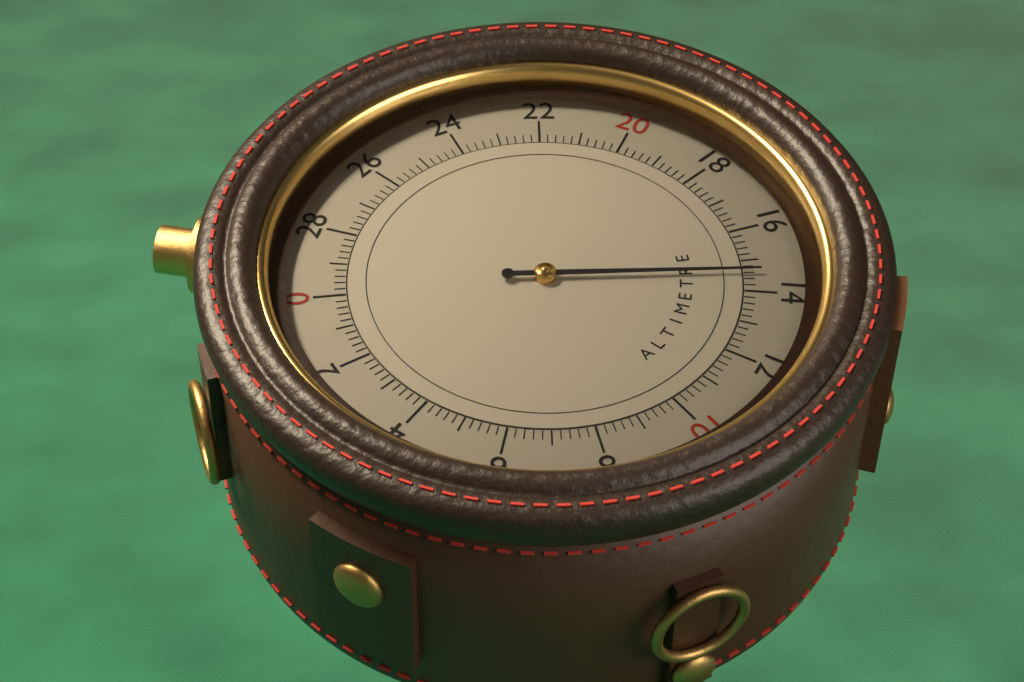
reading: 14.6 (no unit)
